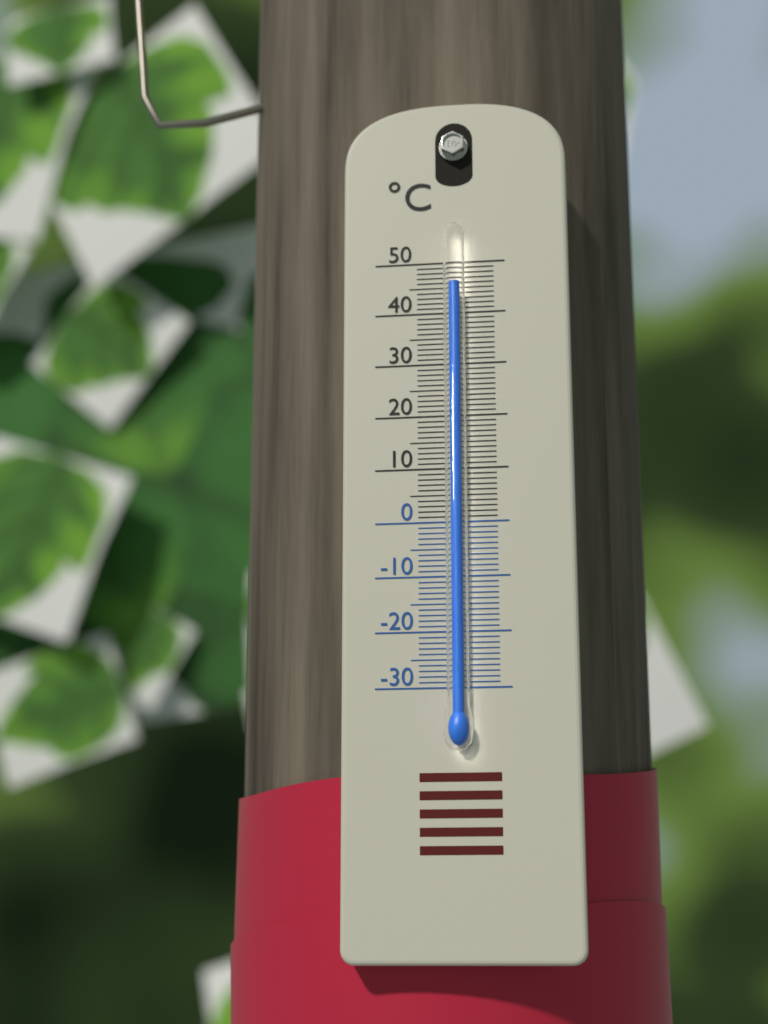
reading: 45 °C
